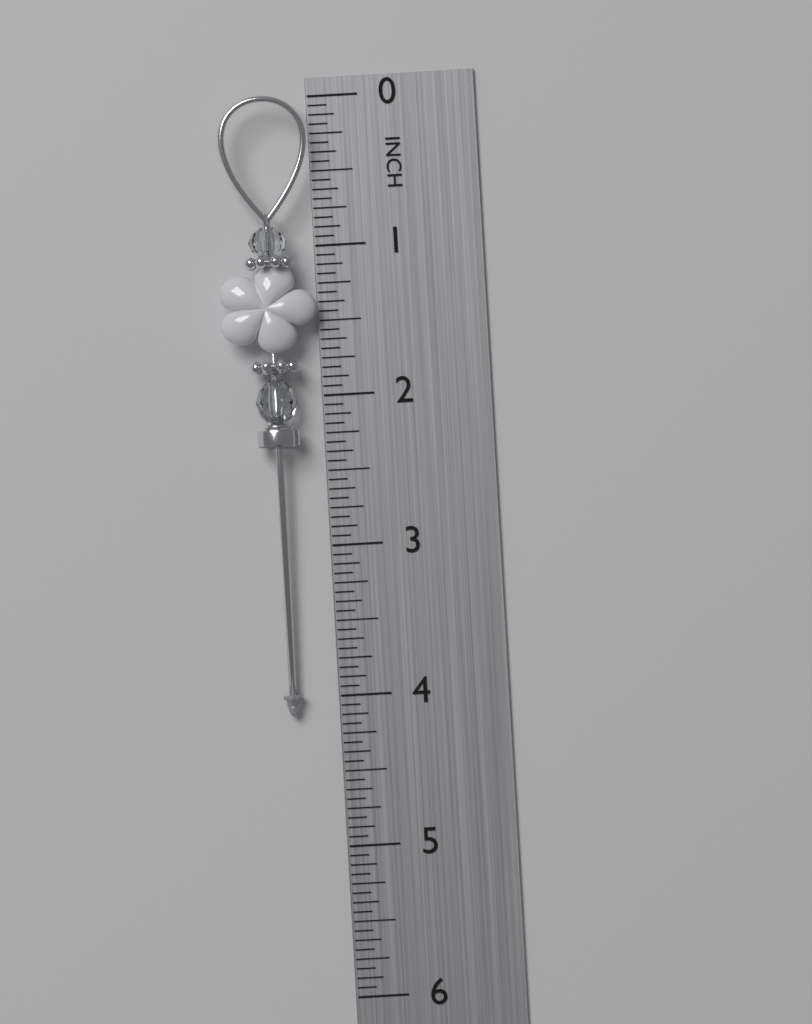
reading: 4.1250 in
